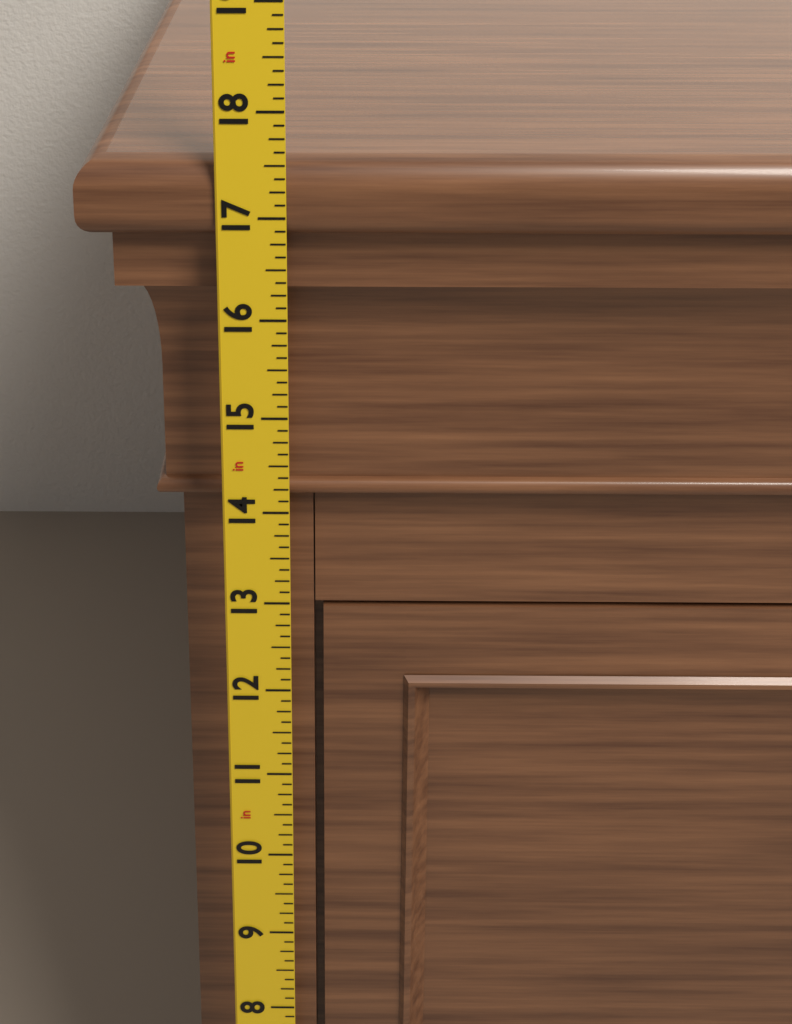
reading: 17.500 in
